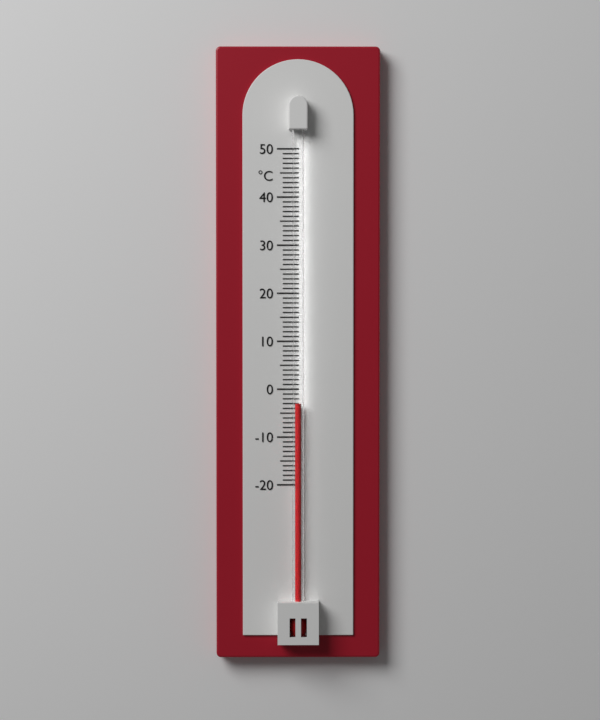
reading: -3 °C
